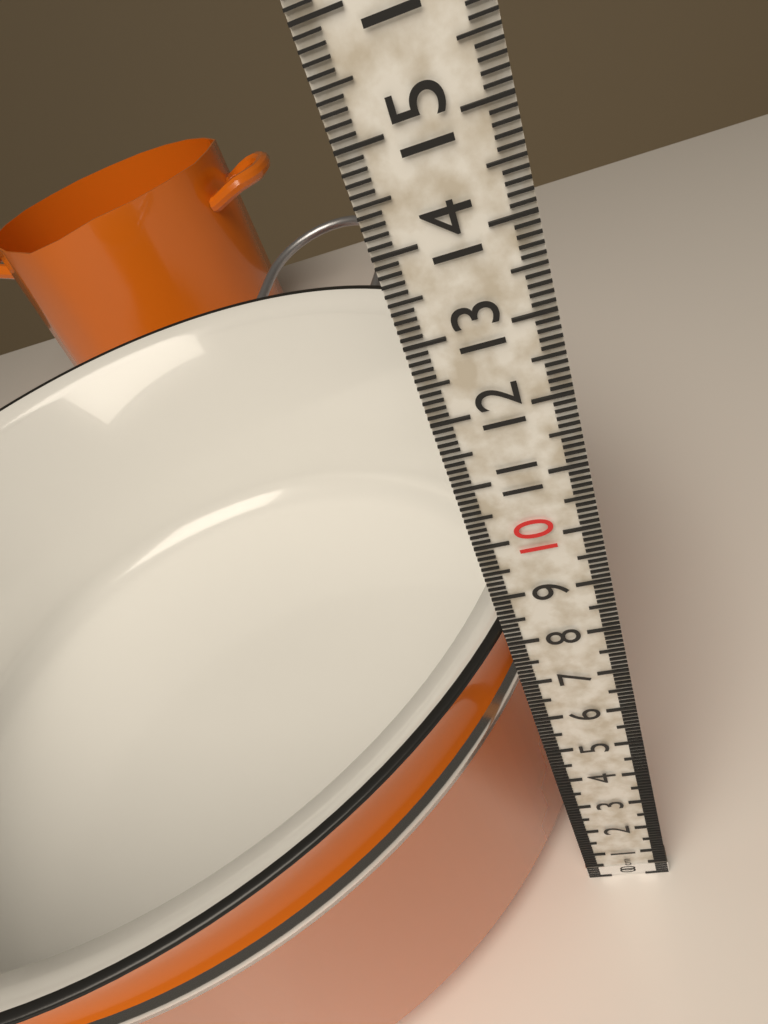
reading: 8.0 cm
